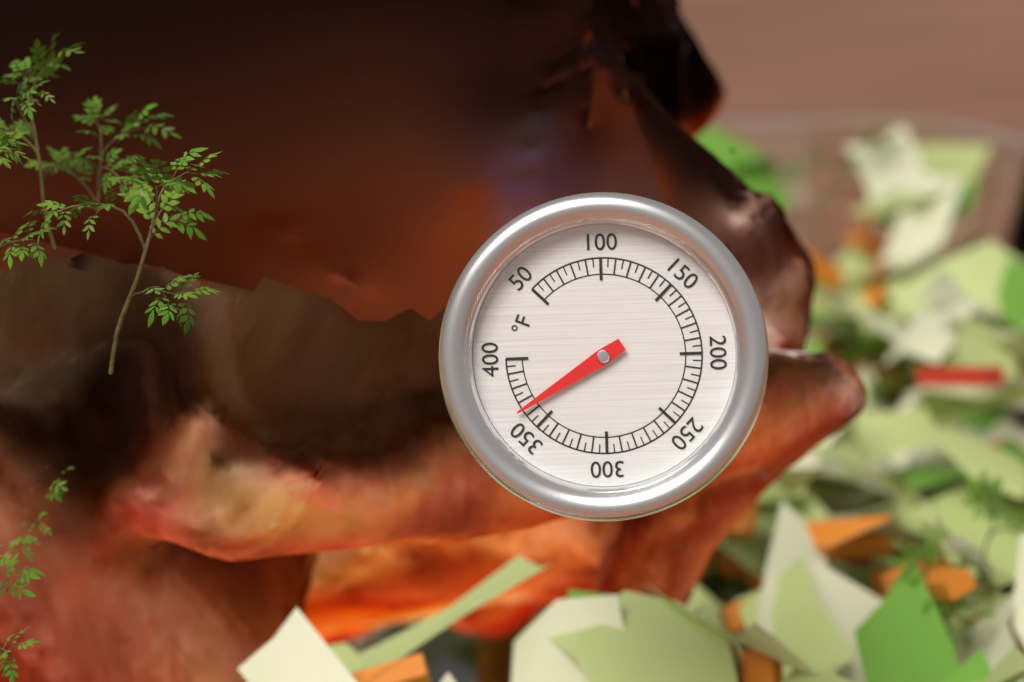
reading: 365 °F
